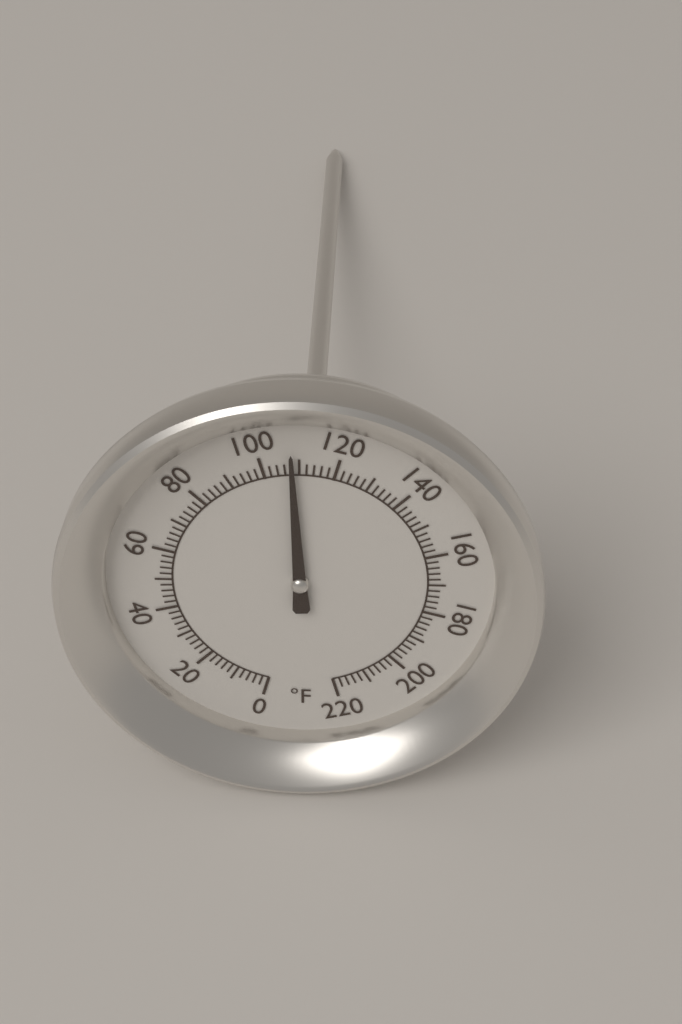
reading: 108 °F
